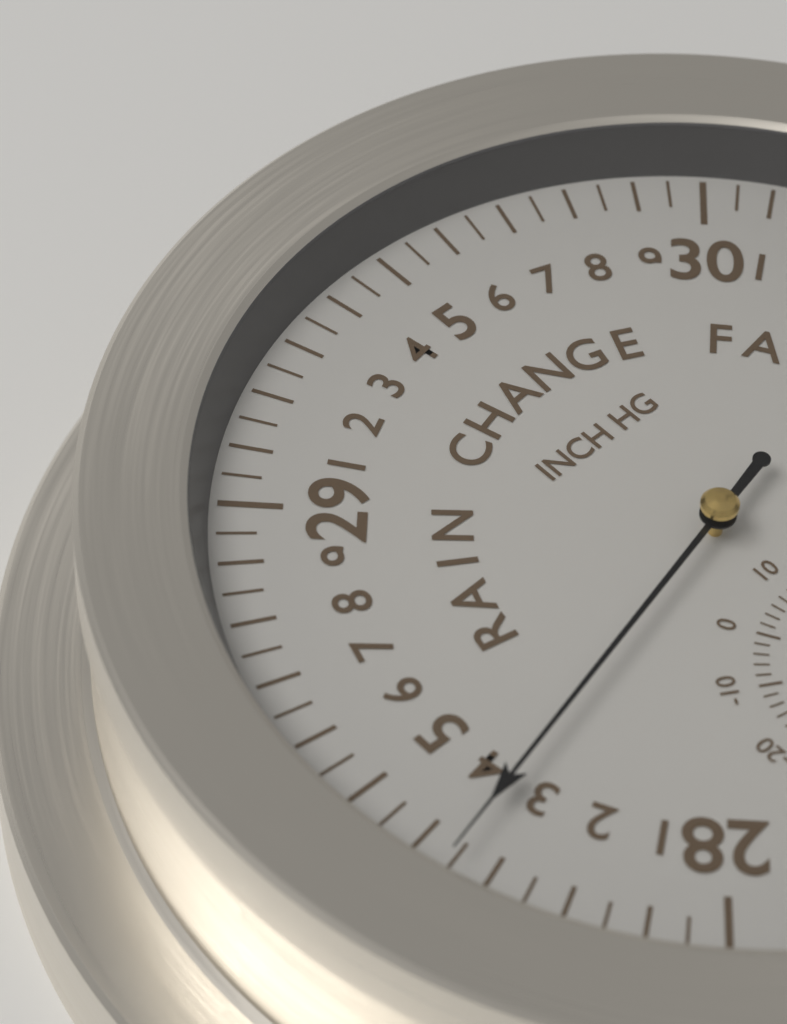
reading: 28.35 inHg
